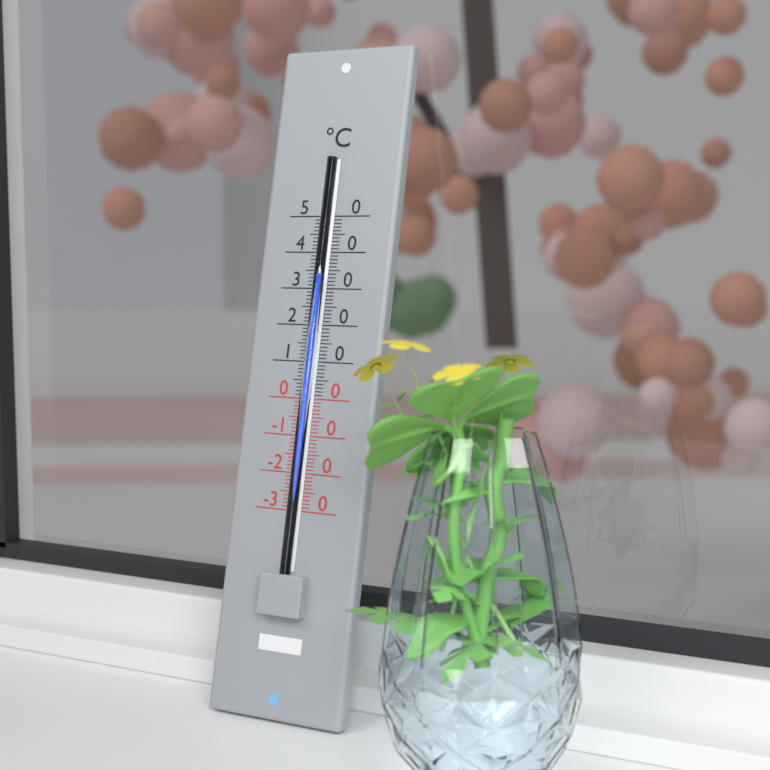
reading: 33 °C
